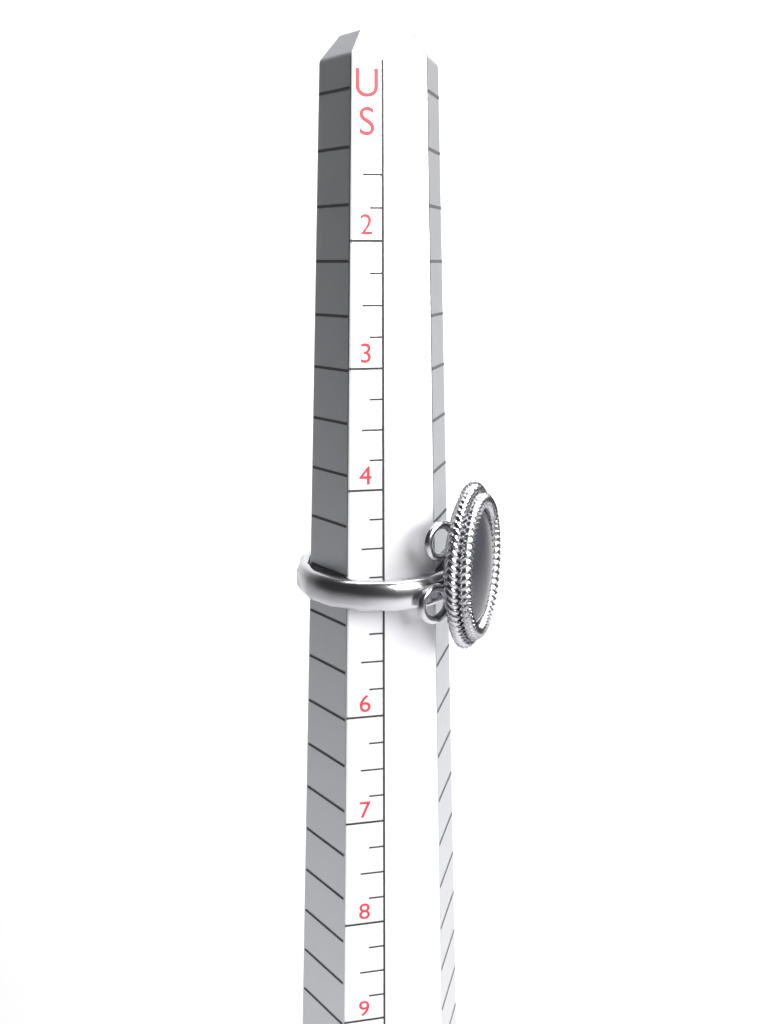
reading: 5.00 US
